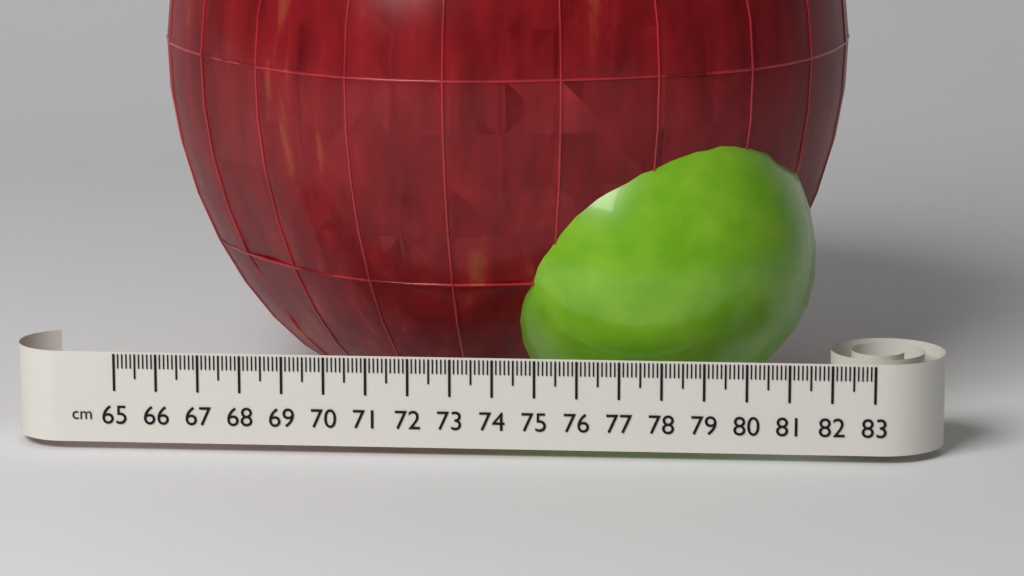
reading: 82.4 cm
